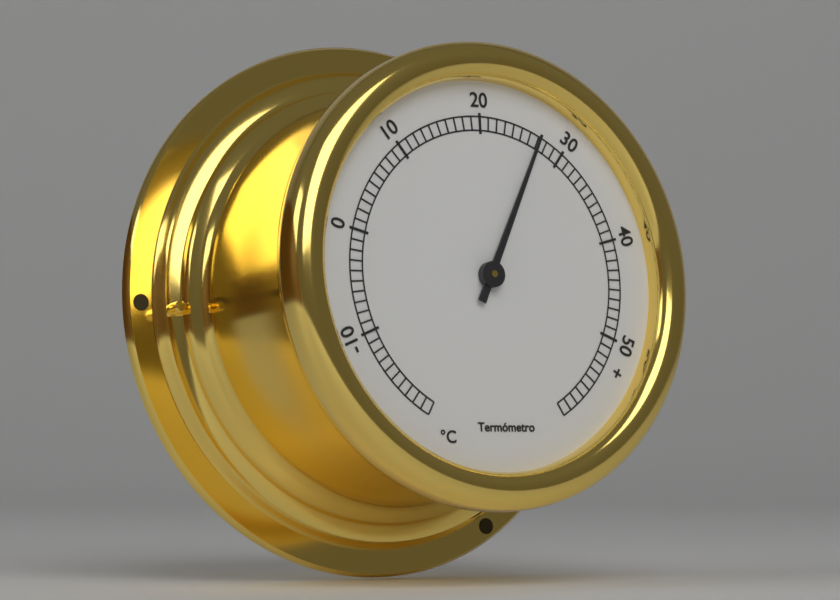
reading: 27 °C
